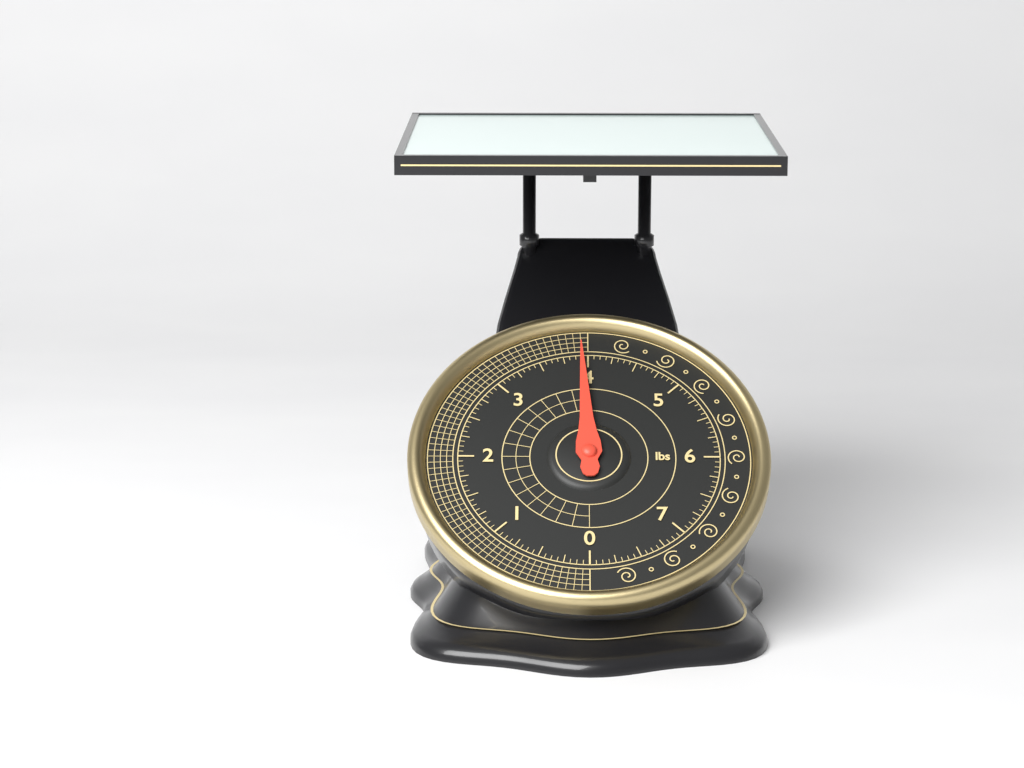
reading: 3.9375 lbs
